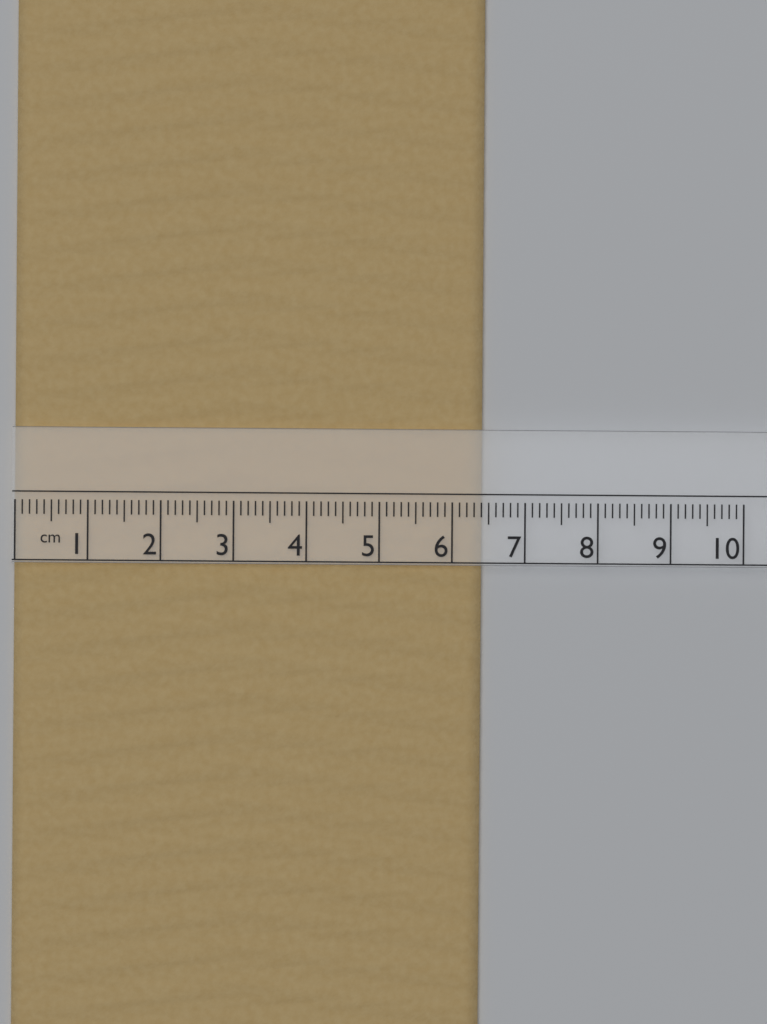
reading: 6.4 cm
